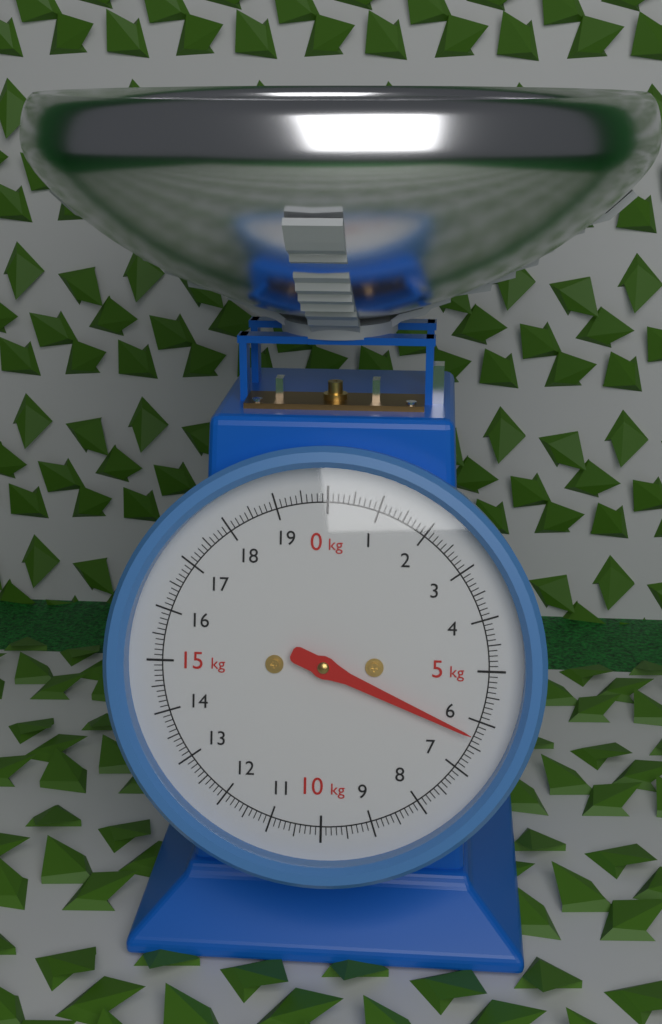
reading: 6.3 kg
